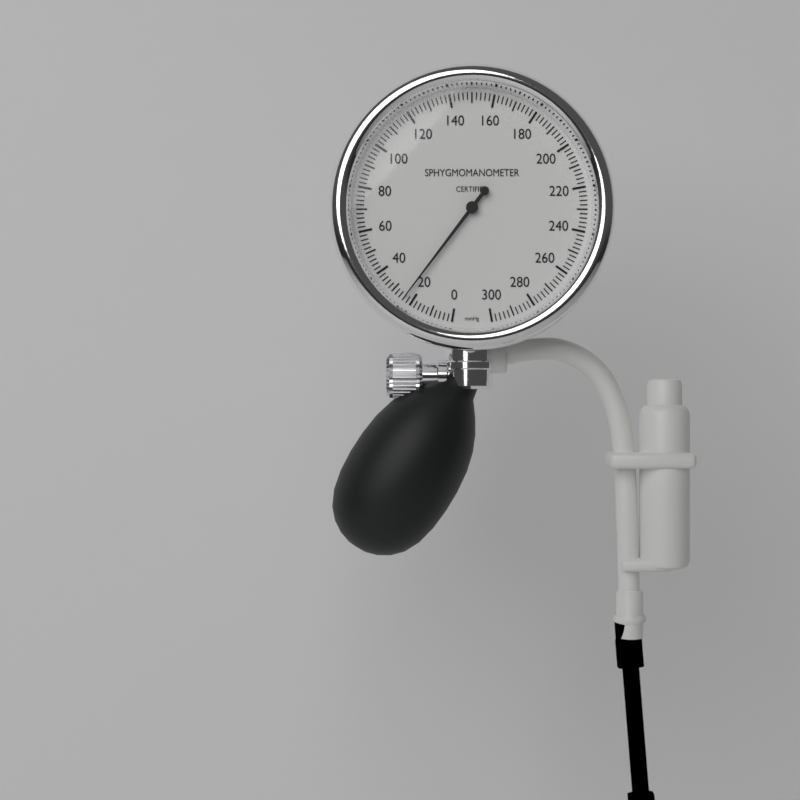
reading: 24 mmHg
